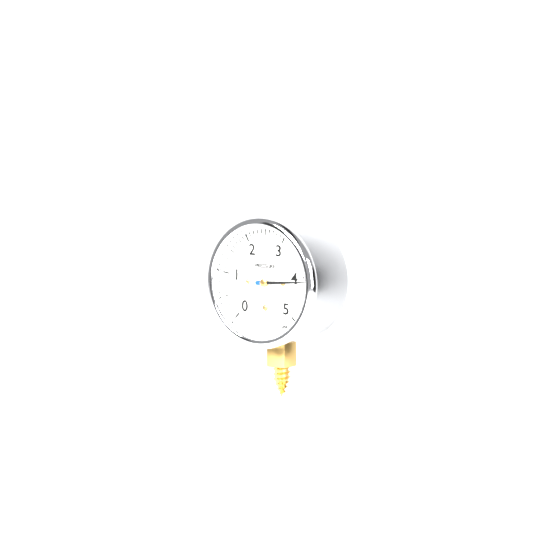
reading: 4.1 psi
